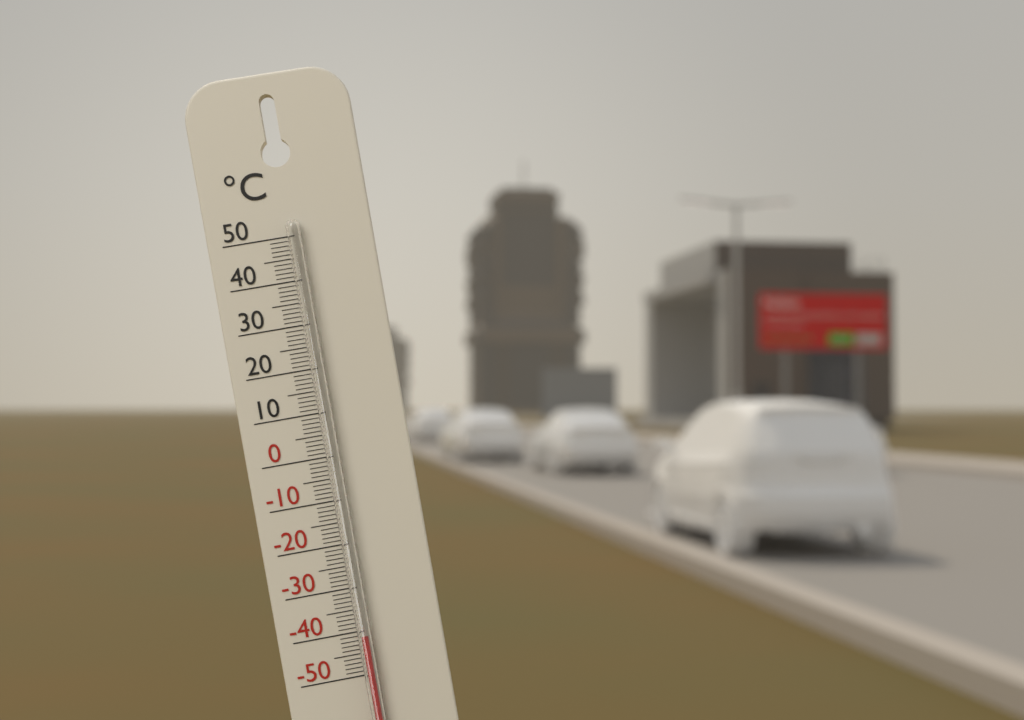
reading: -41 °C
